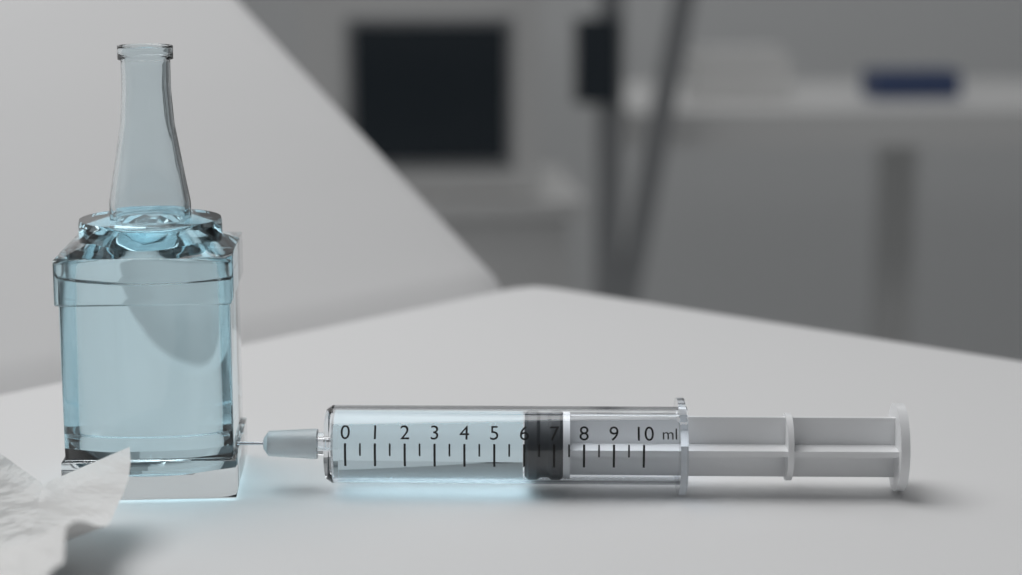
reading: 6.0 ml
